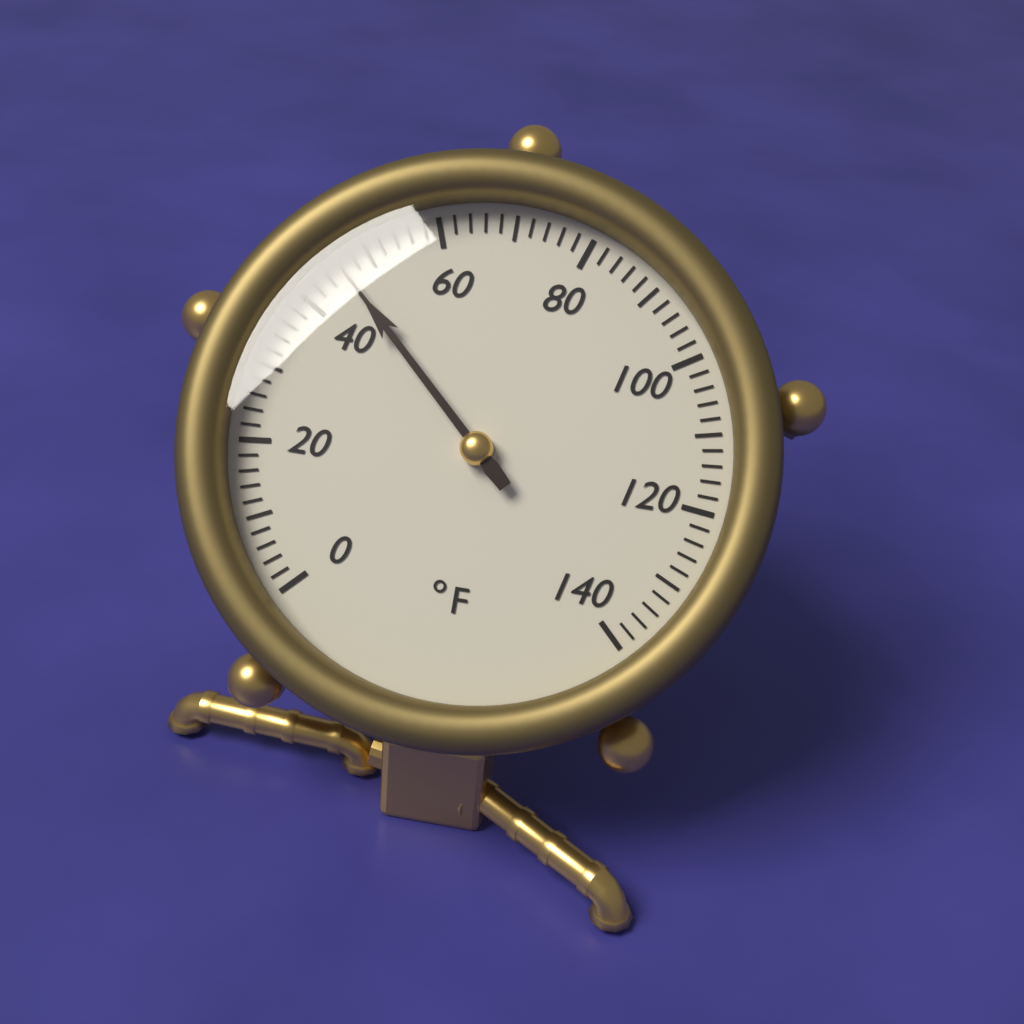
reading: 46 °F
